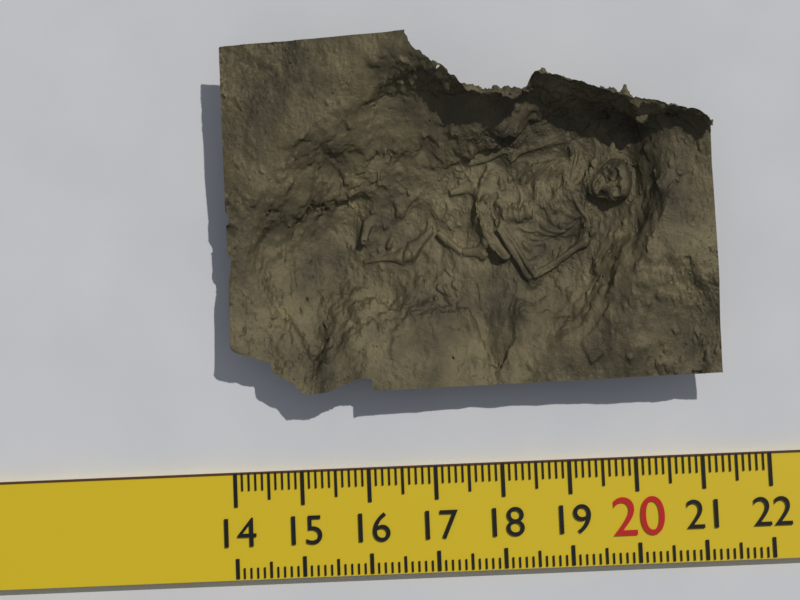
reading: 21.3 (no unit)
